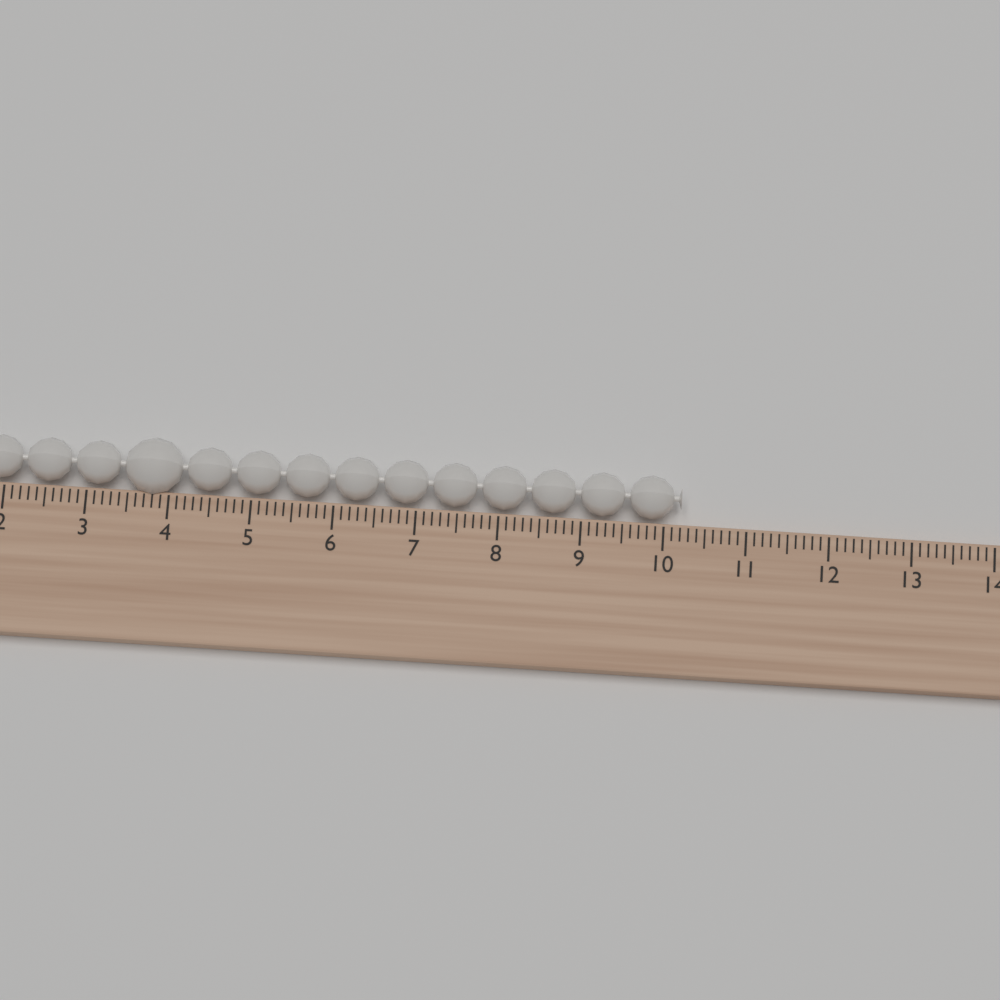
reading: 10.2 (no unit)
